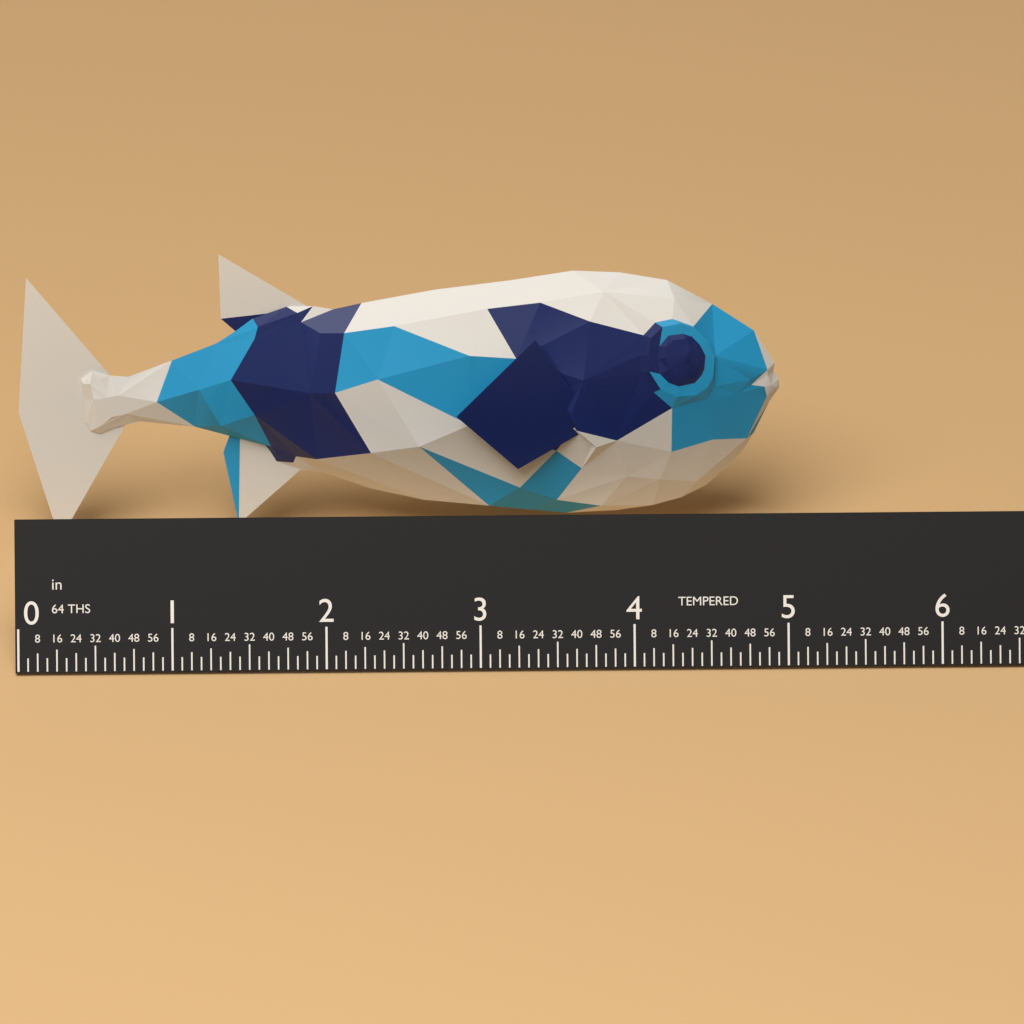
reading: 5.0000 in
